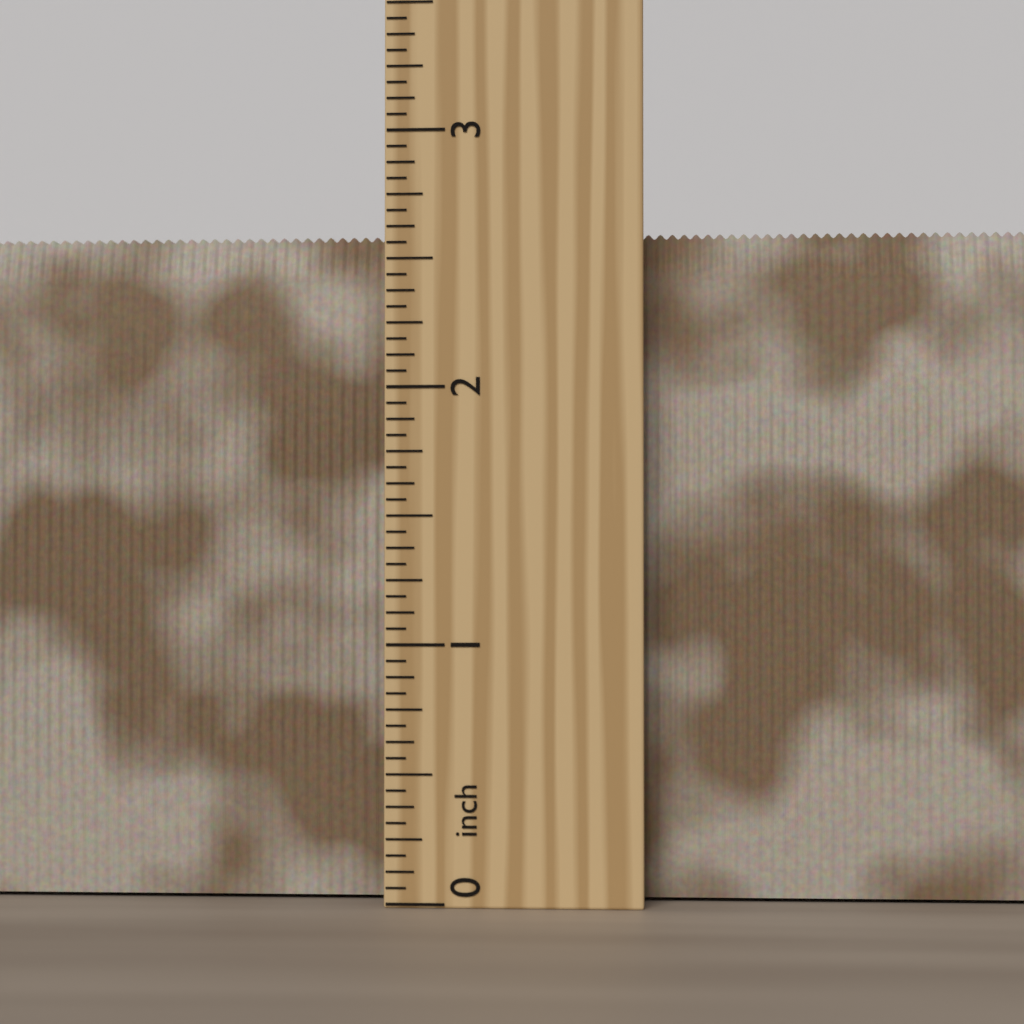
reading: 2.6250 inch
